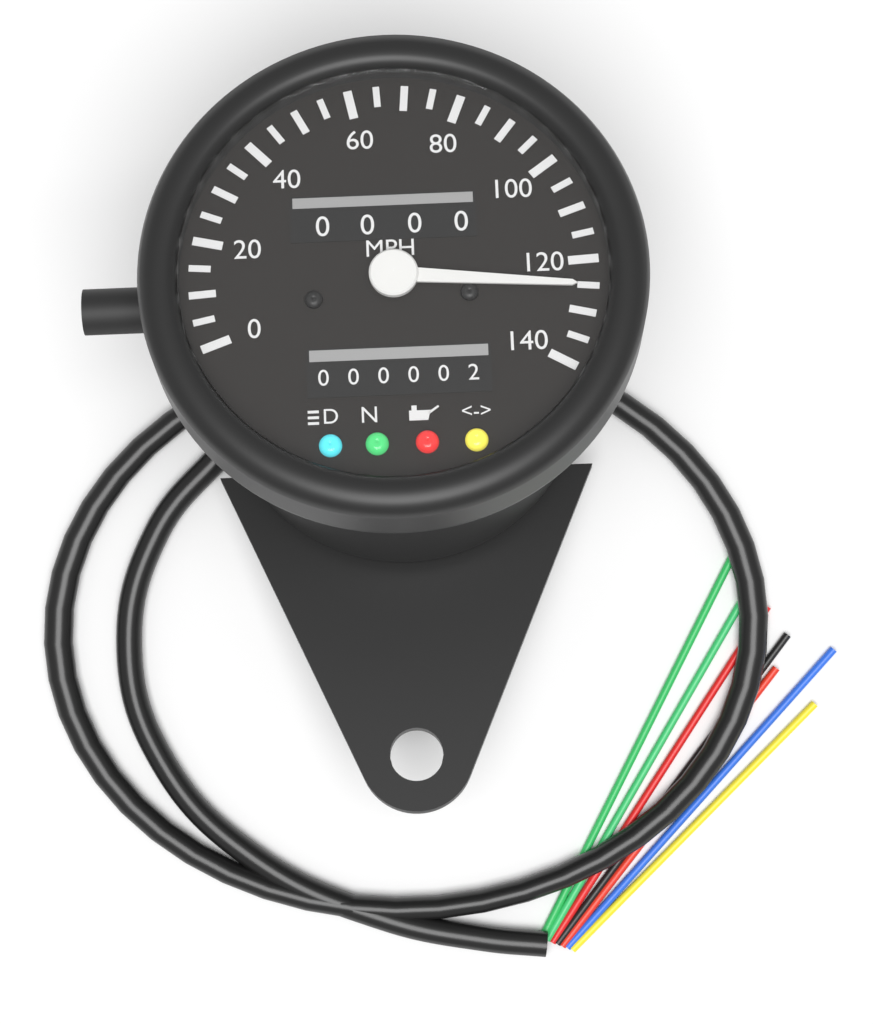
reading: 125 MPH
